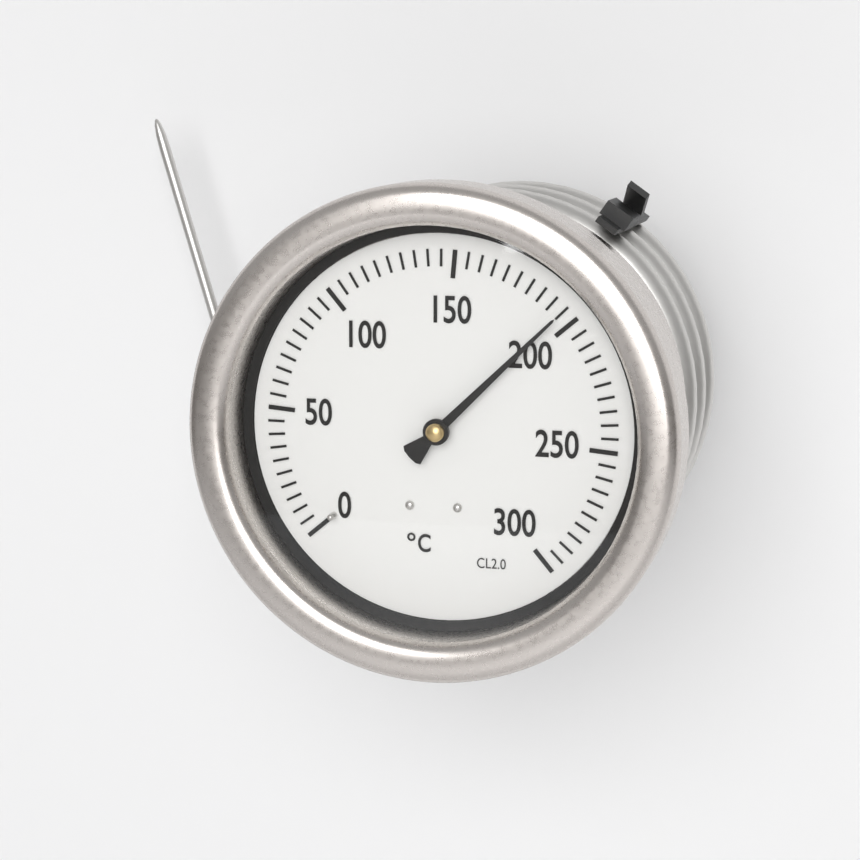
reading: 195 °C
